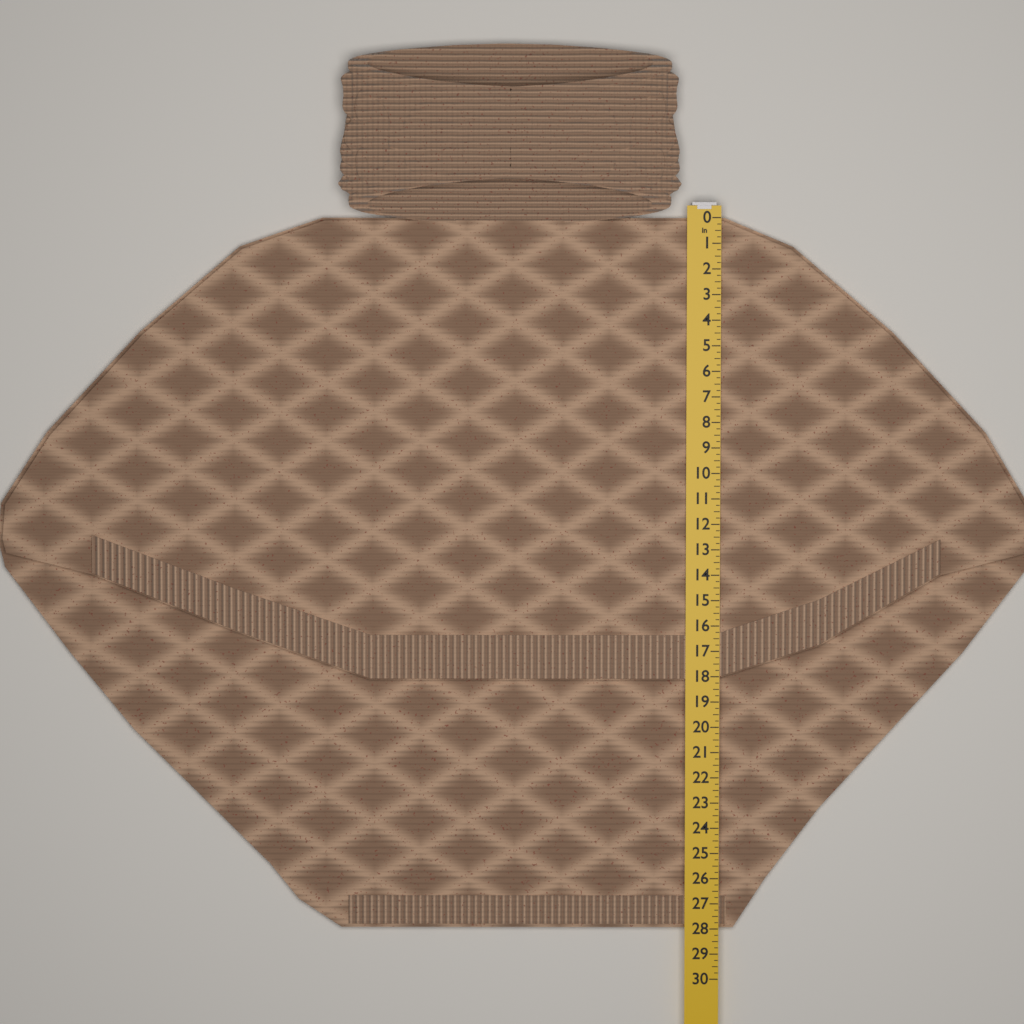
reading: 28.00 in
